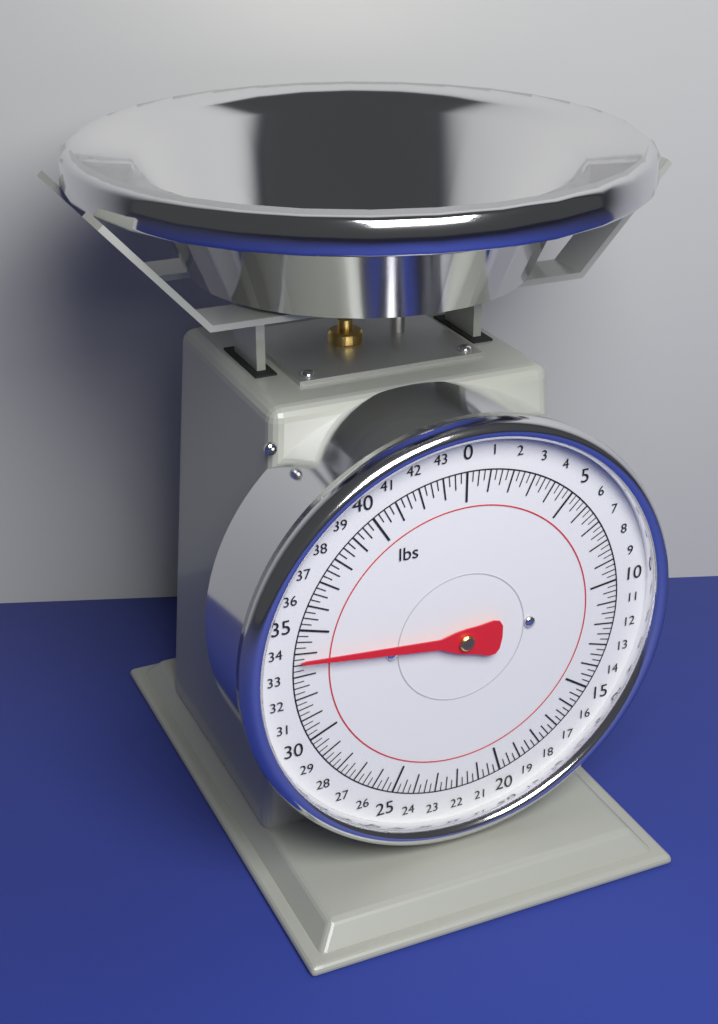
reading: 33.75 lbs
